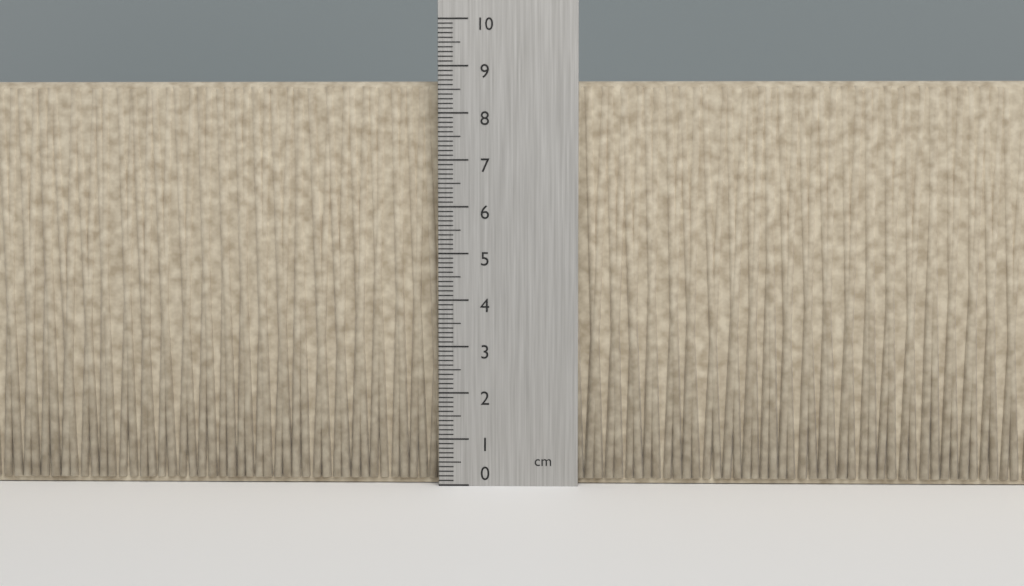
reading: 8.7 cm
